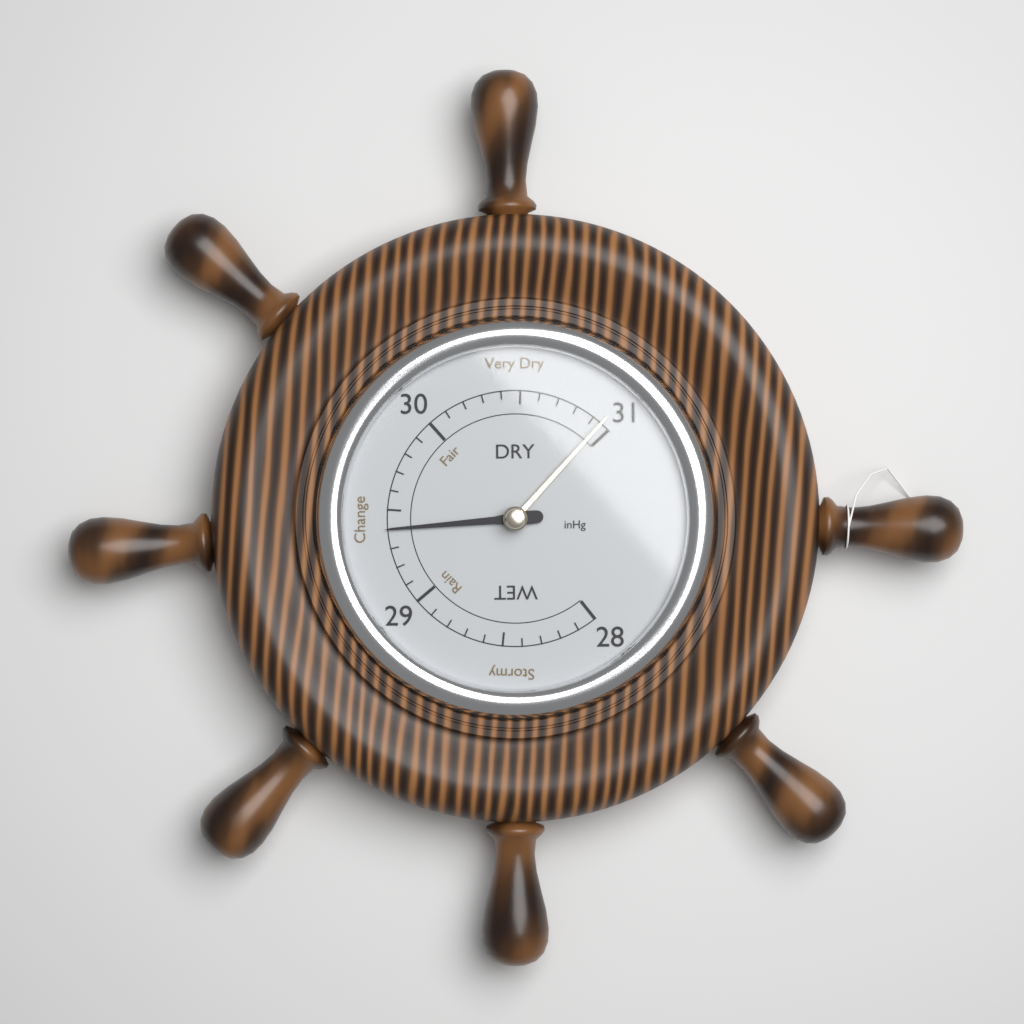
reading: 29.4 inHg
